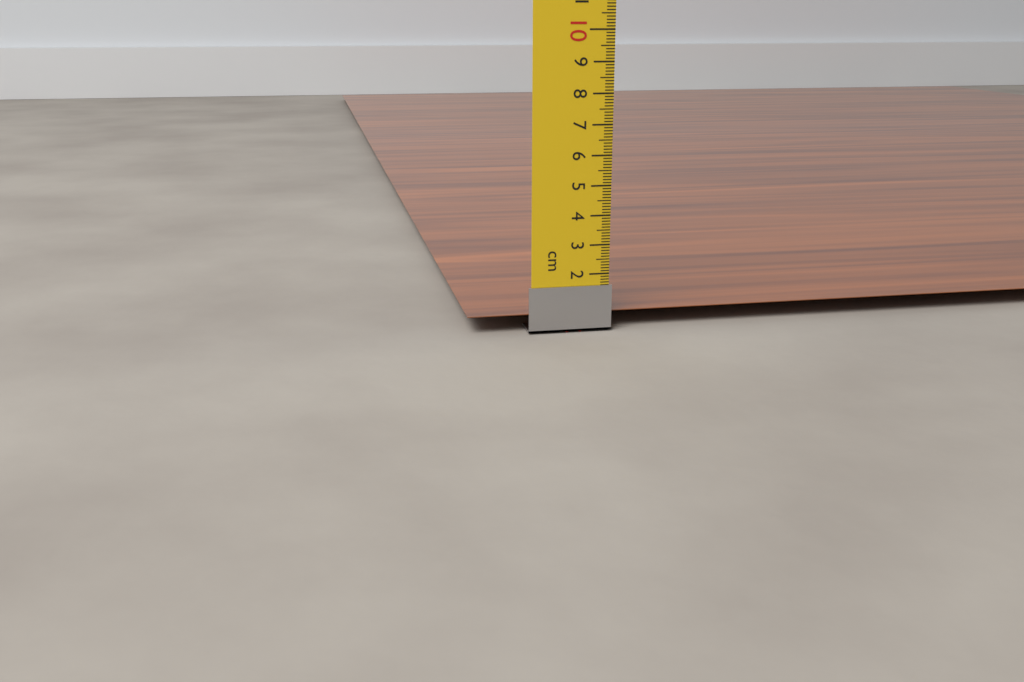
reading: 0.6 cm
